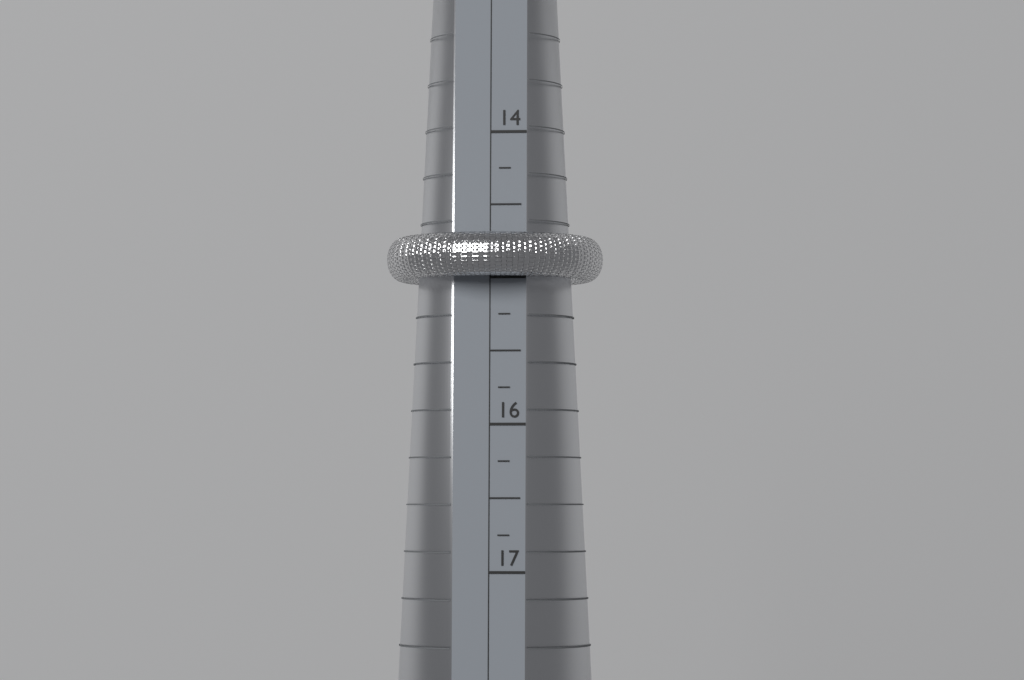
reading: 15.00 (no unit)
